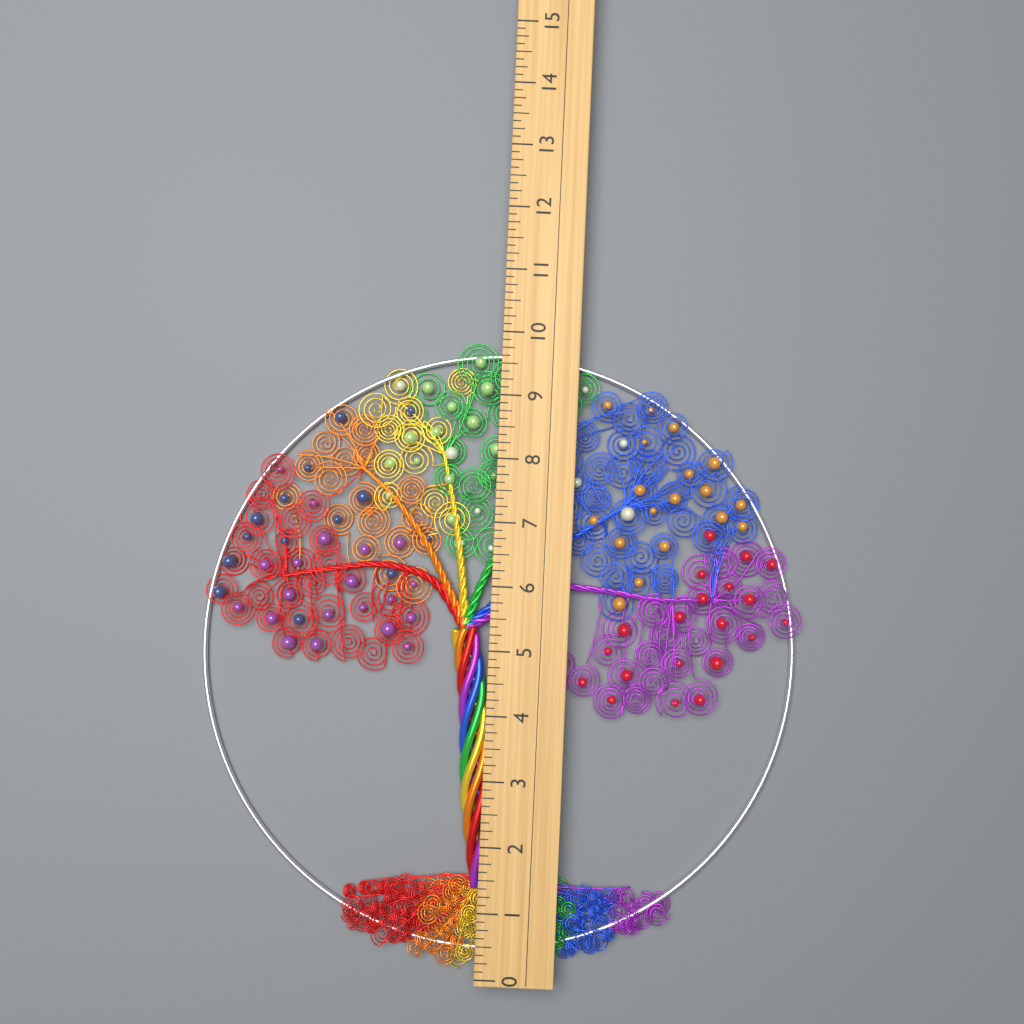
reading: 9.875 (no unit)
